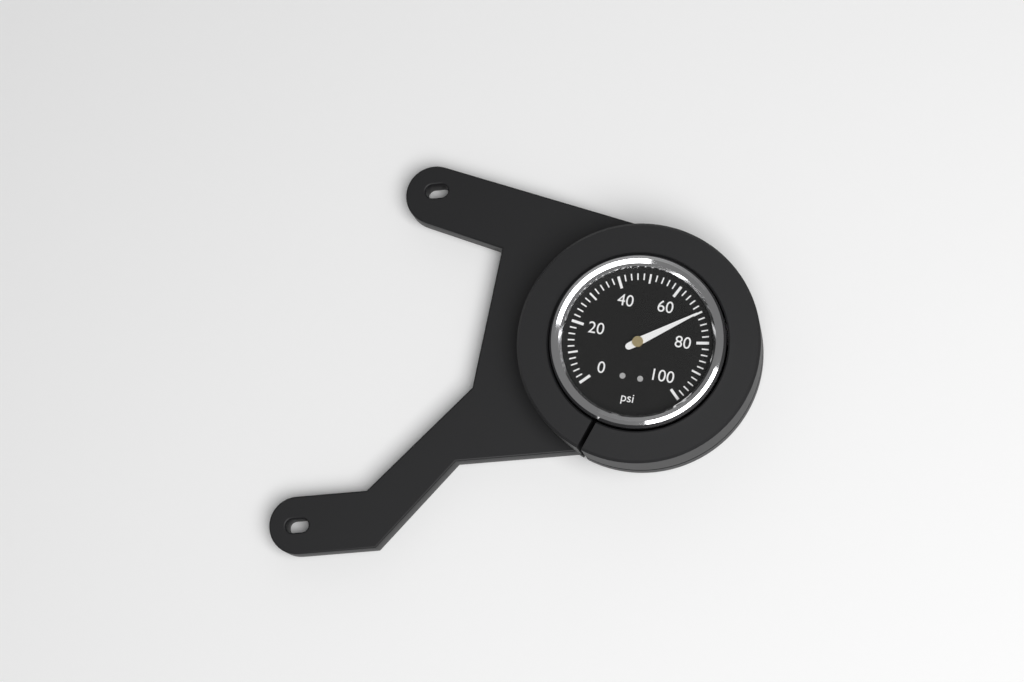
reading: 70 psi
